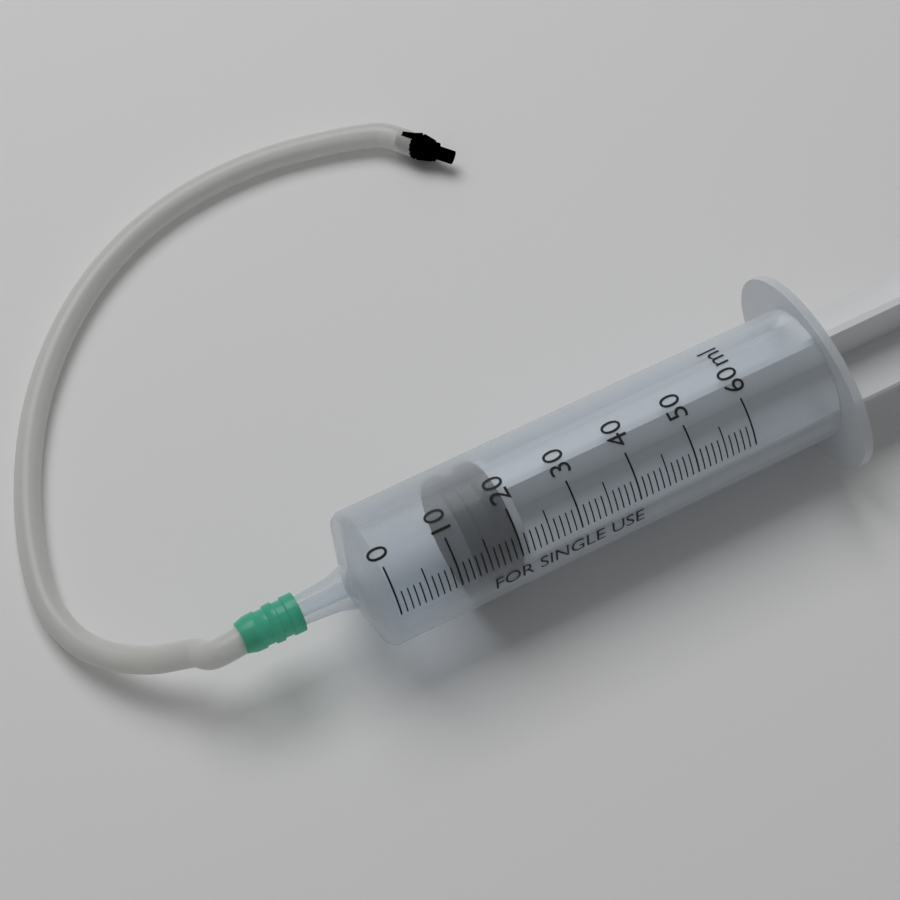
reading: 13 ml
